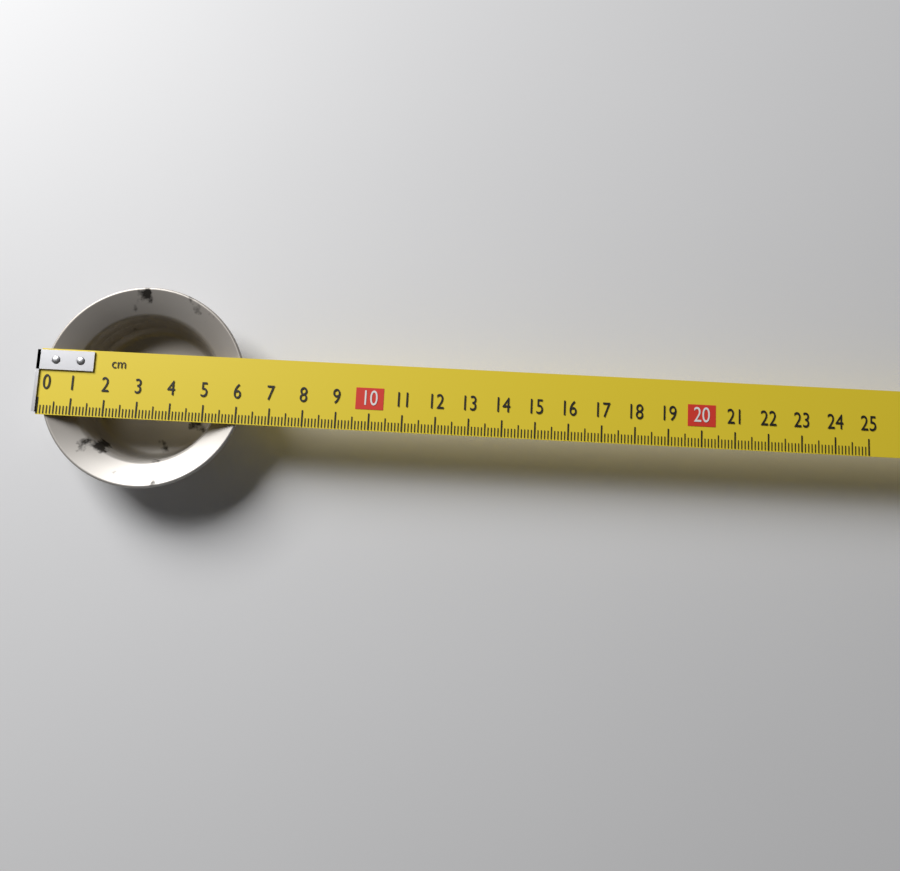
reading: 6.2 cm
